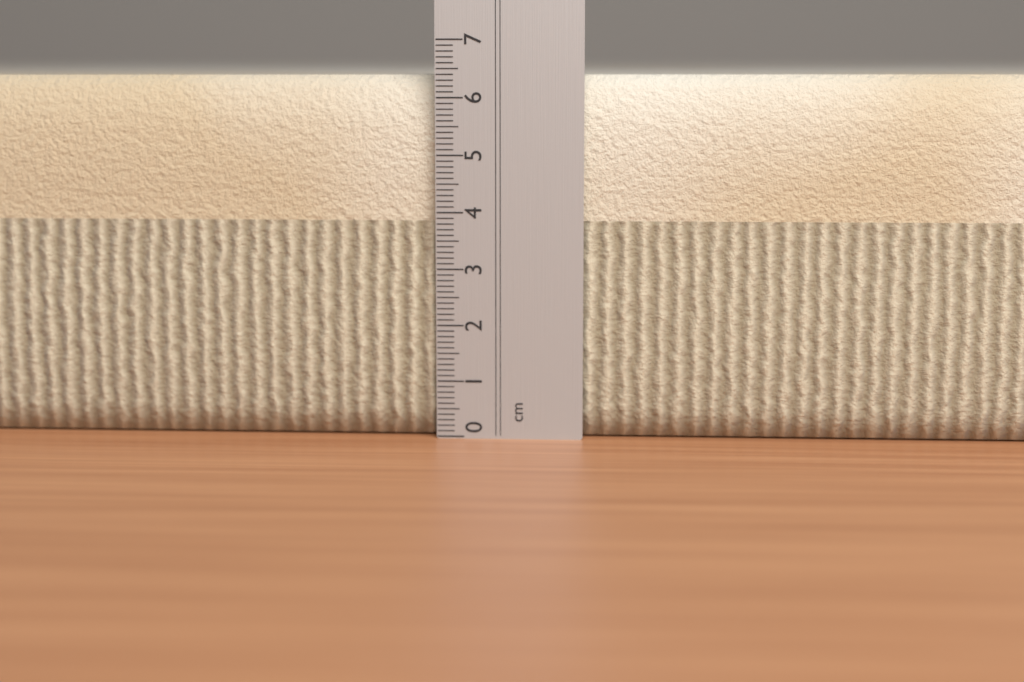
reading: 6.4 cm
